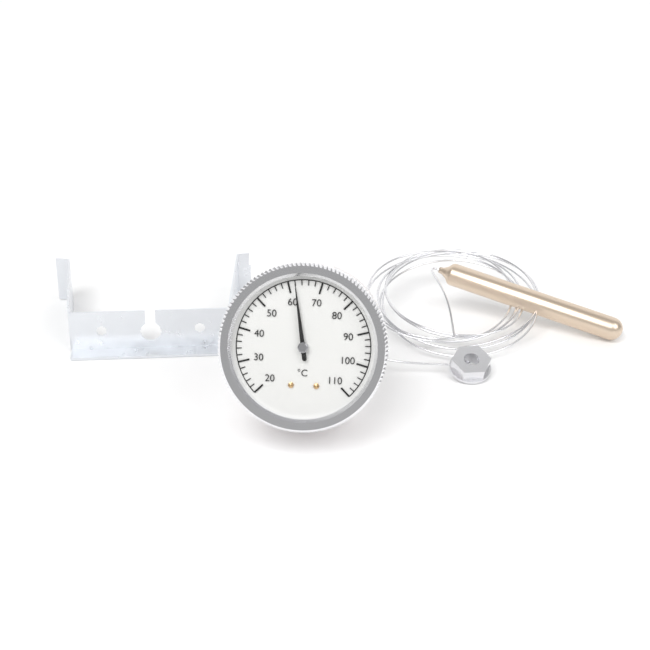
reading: 62 °C
